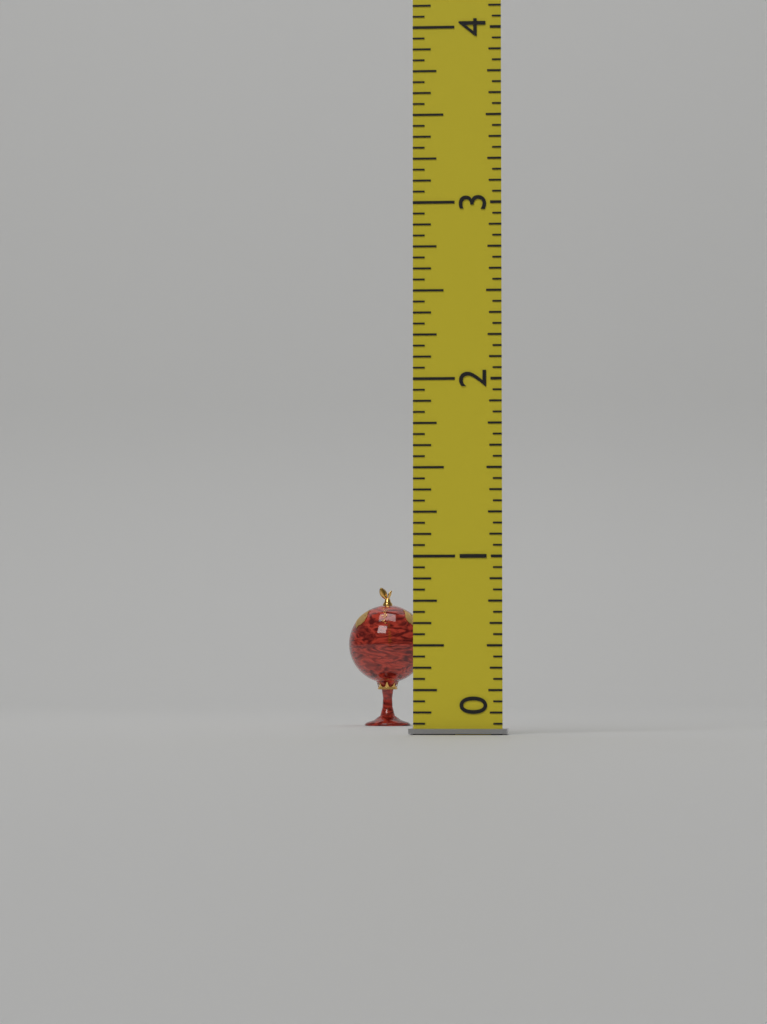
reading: 0.9375 (no unit)
